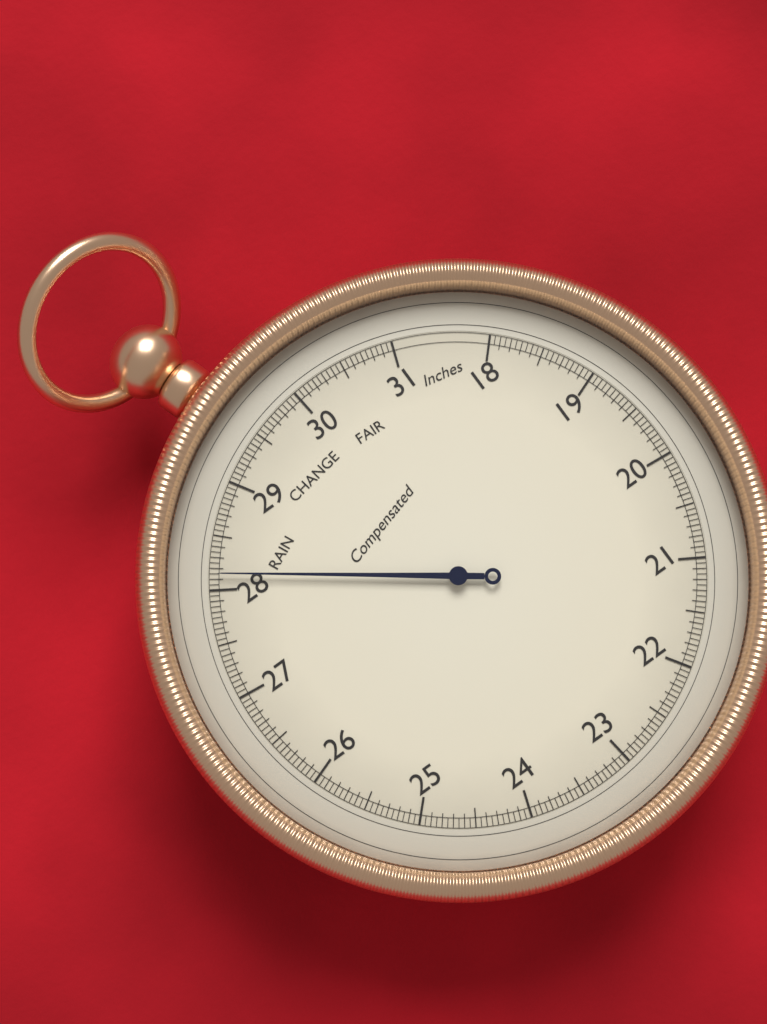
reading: 28.15 inHg
